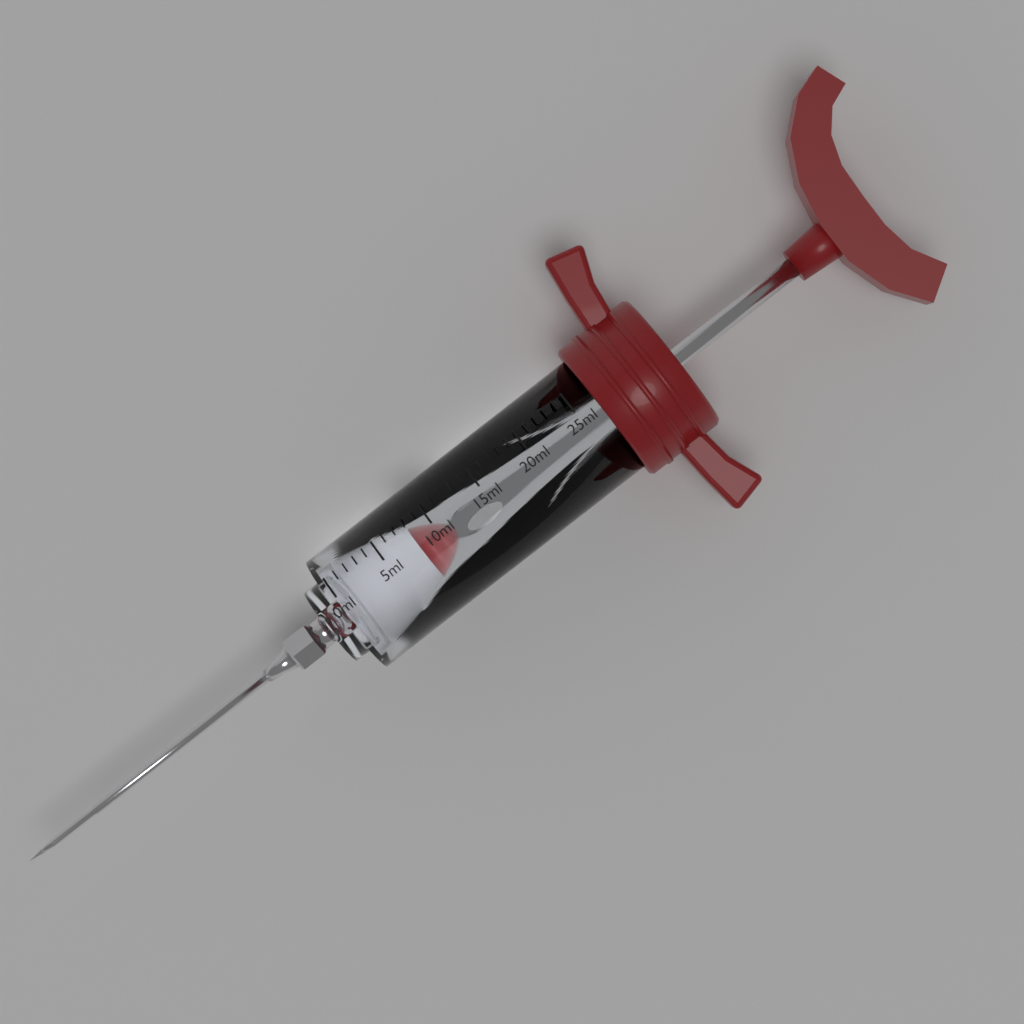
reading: 8 ml
